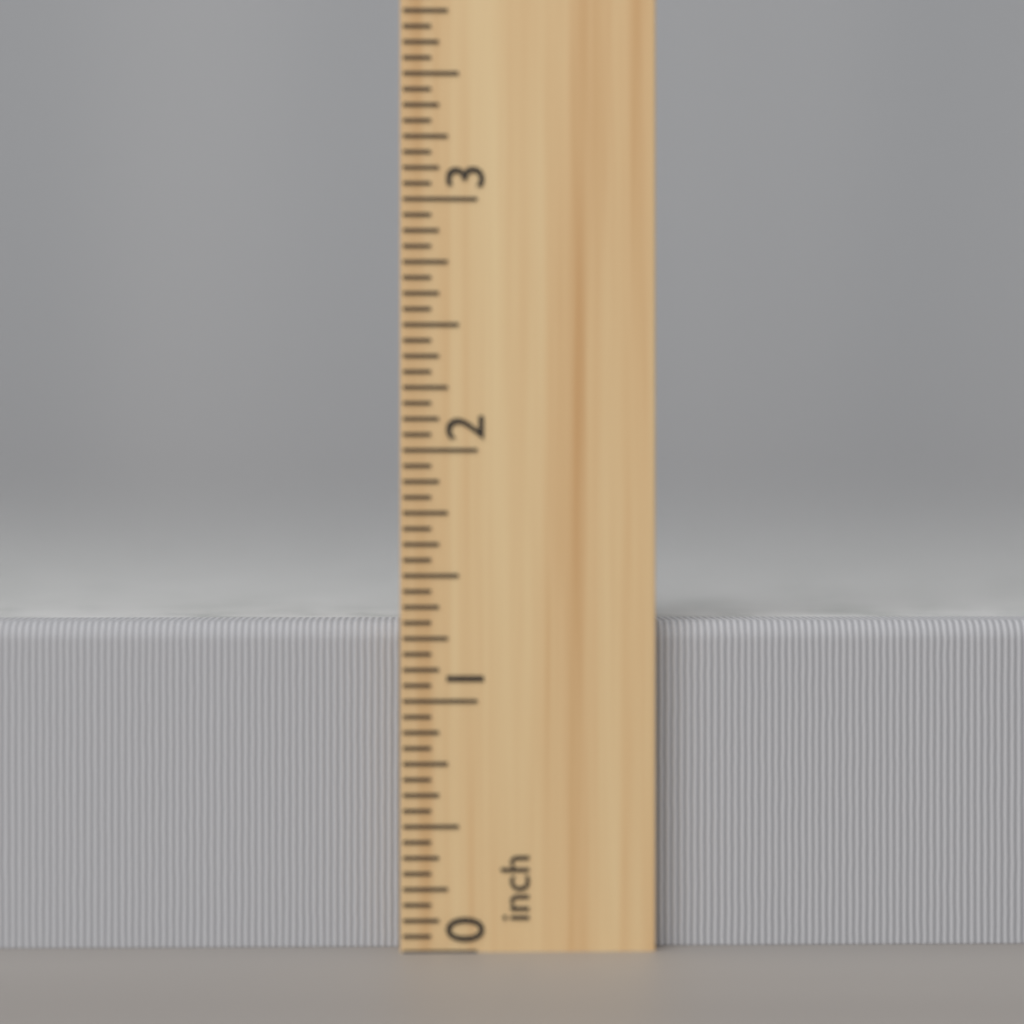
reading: 1.3125 inch
